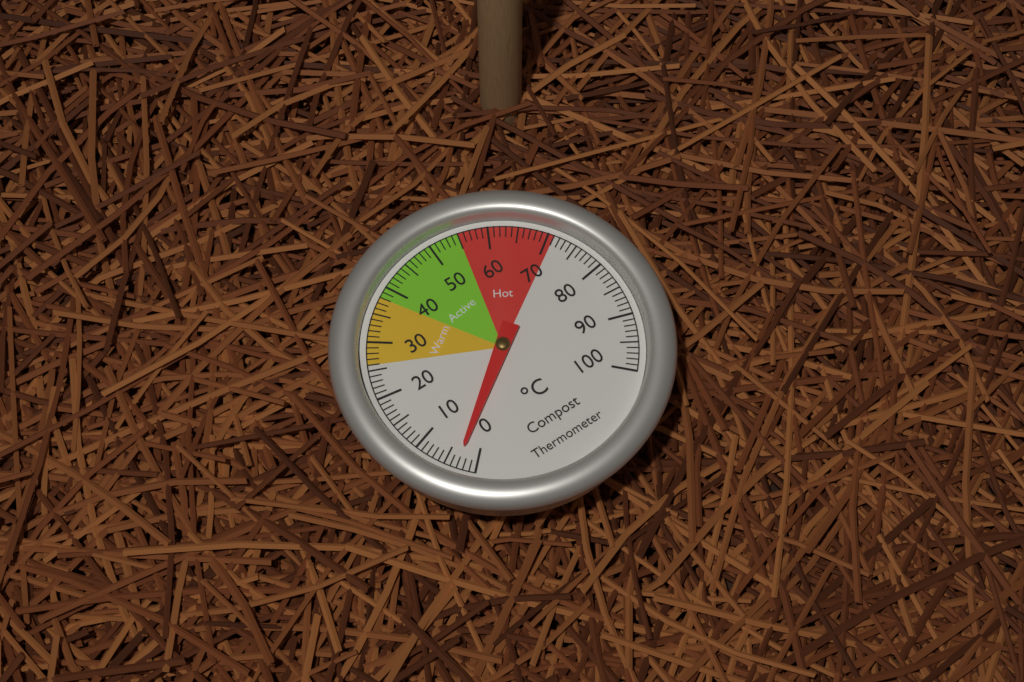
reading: 3 °C
